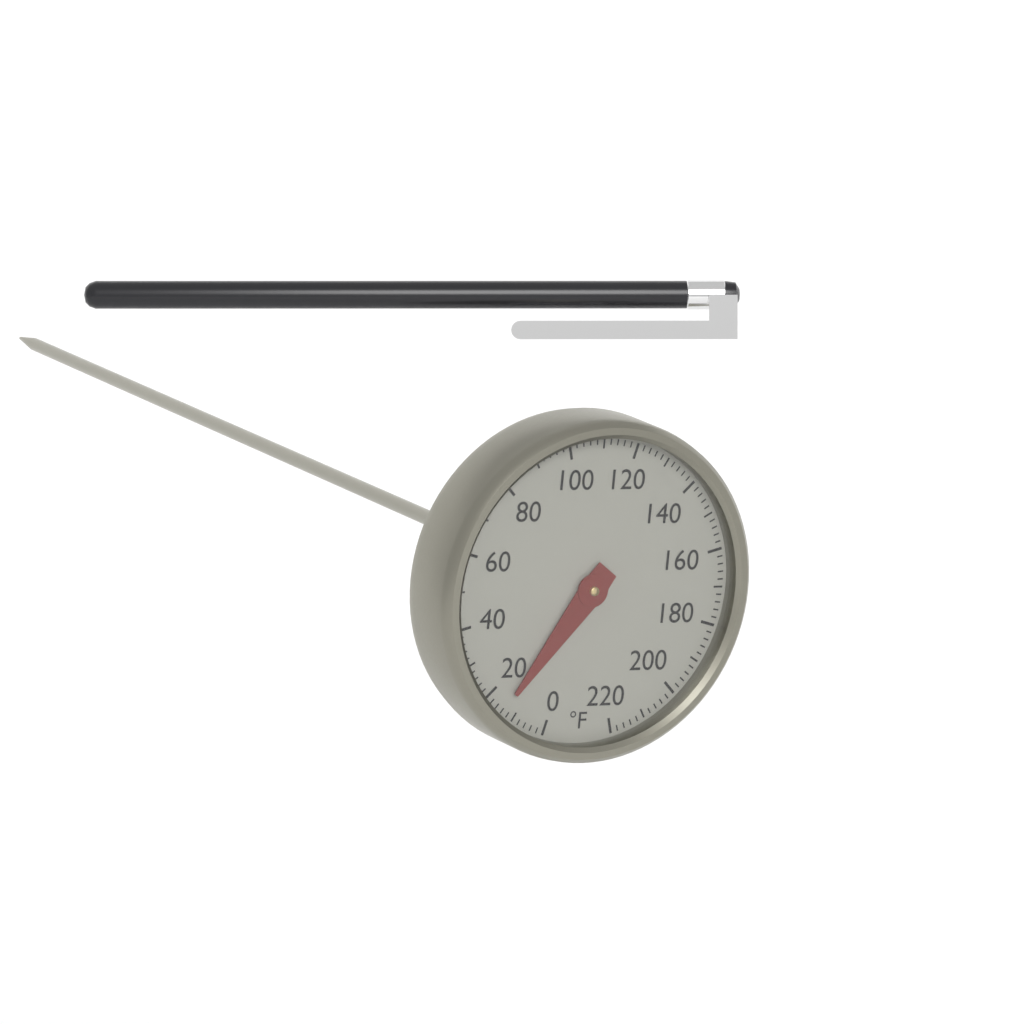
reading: 14 °F
